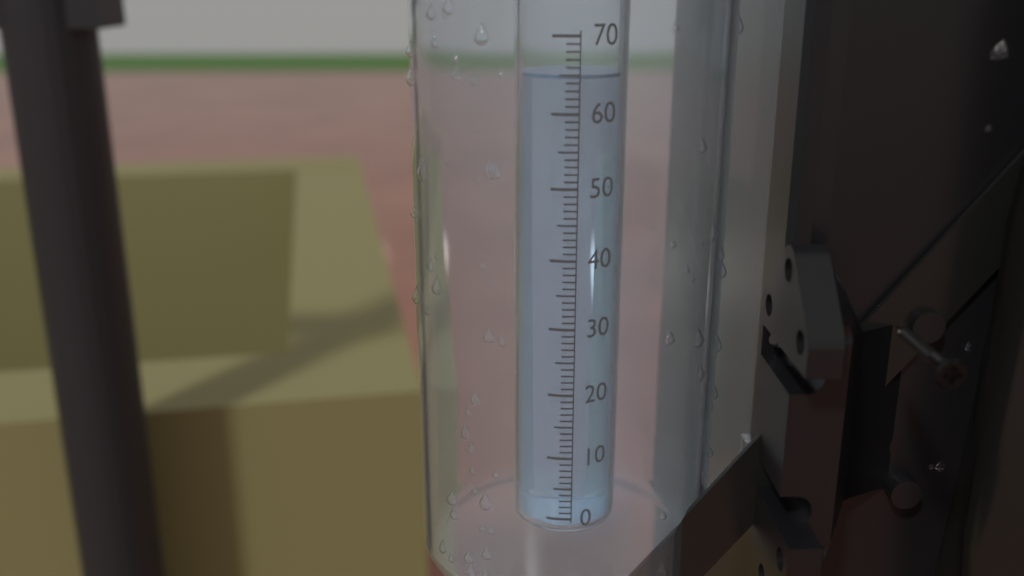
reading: 65 (no unit)
